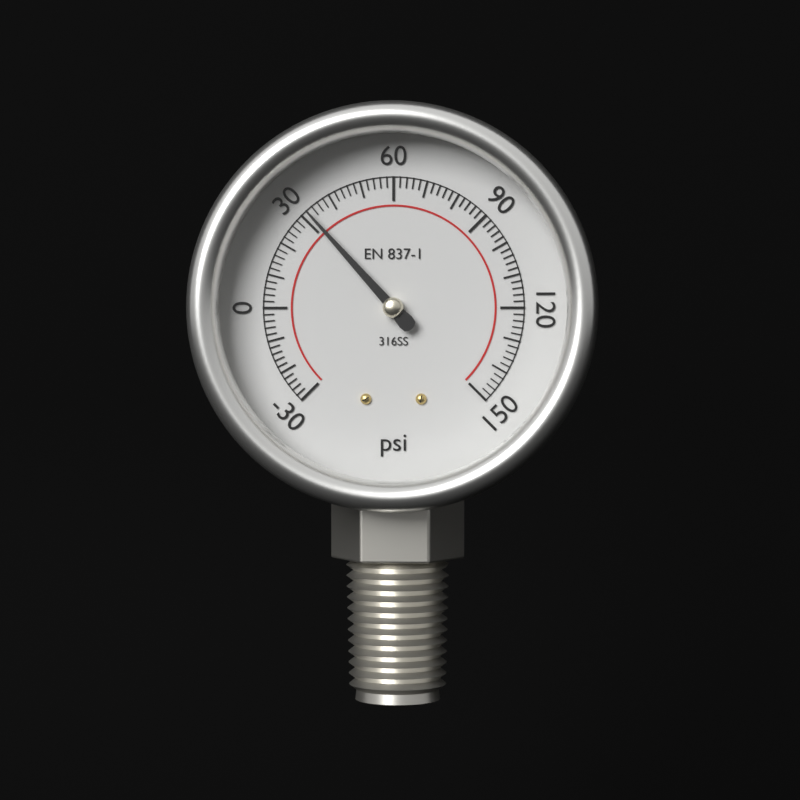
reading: 32 psi
